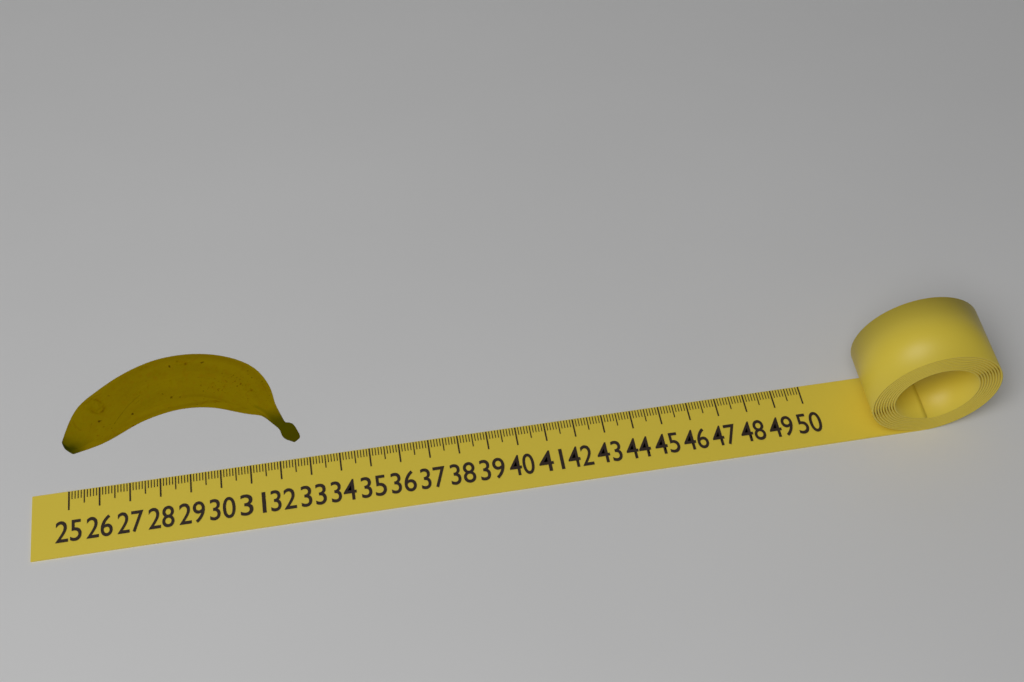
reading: 32.8 (no unit)
